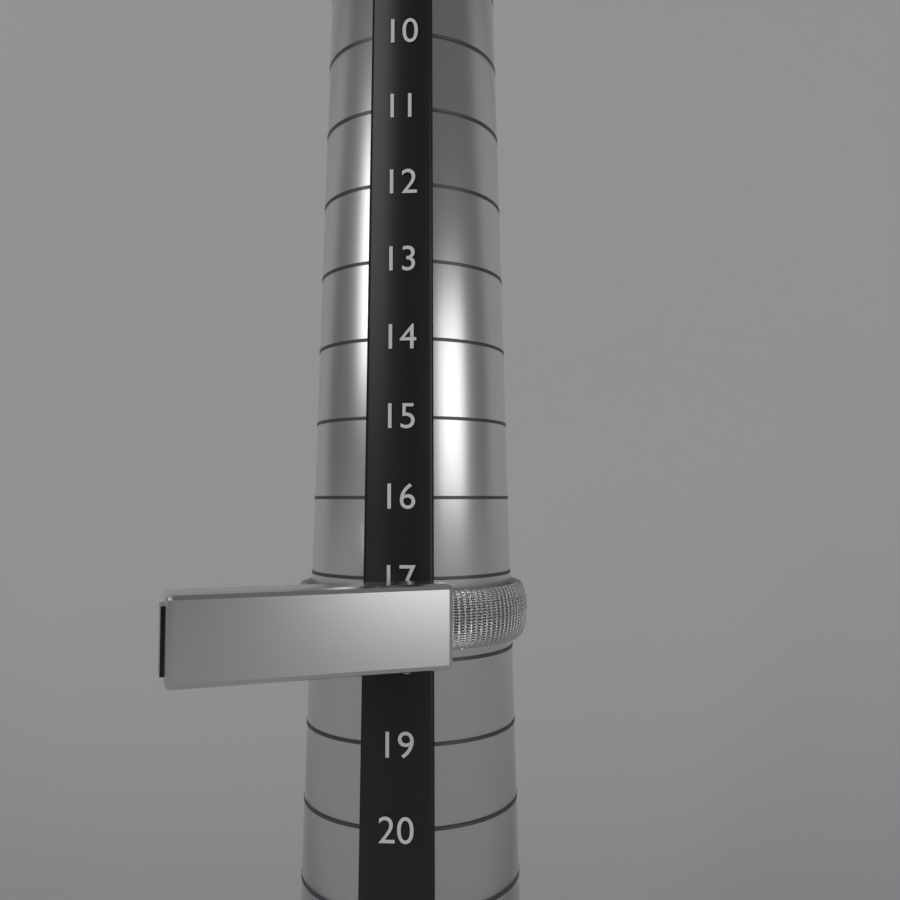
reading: 18 (no unit)
